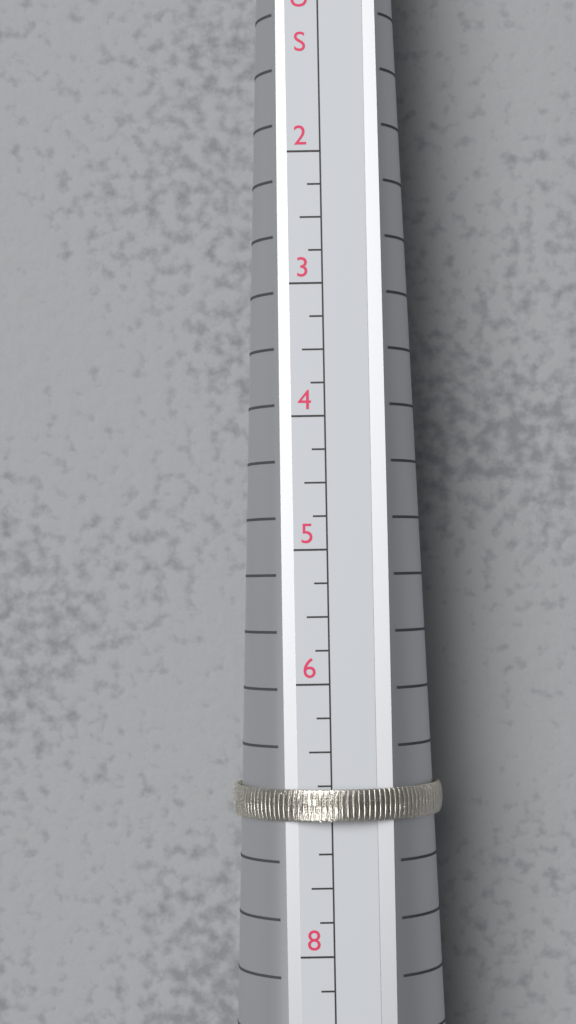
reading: 7.00 US
